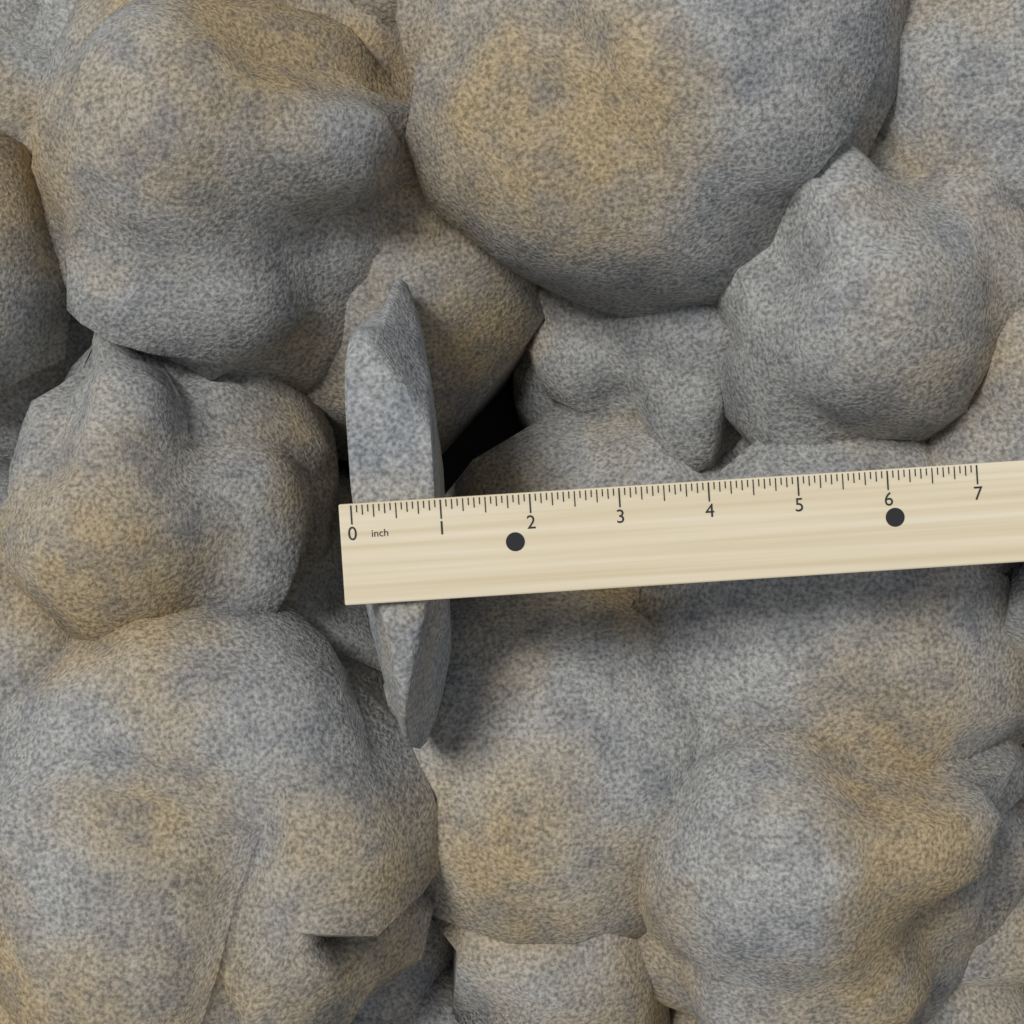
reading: 0.9375 inch
